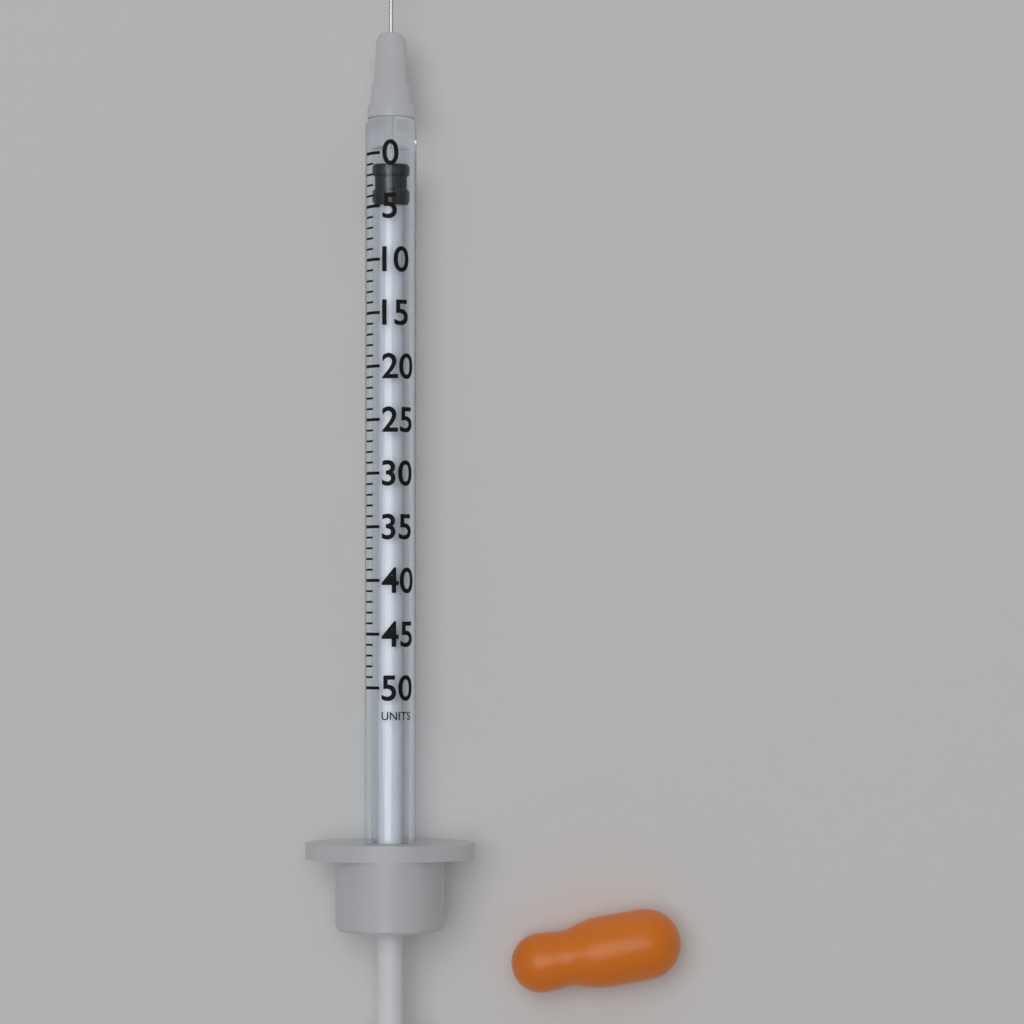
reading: 1 units
